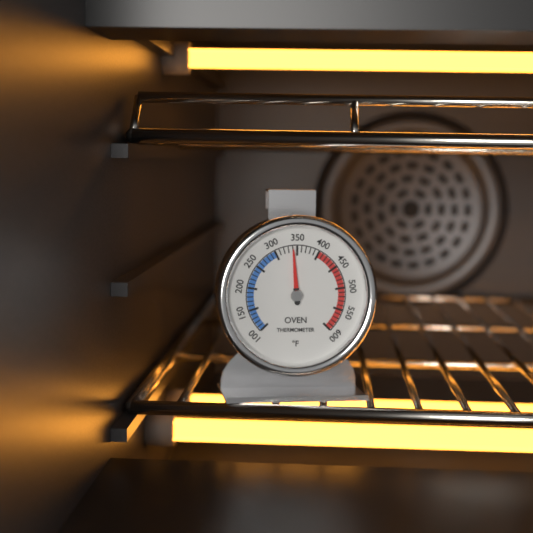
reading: 340 °F
